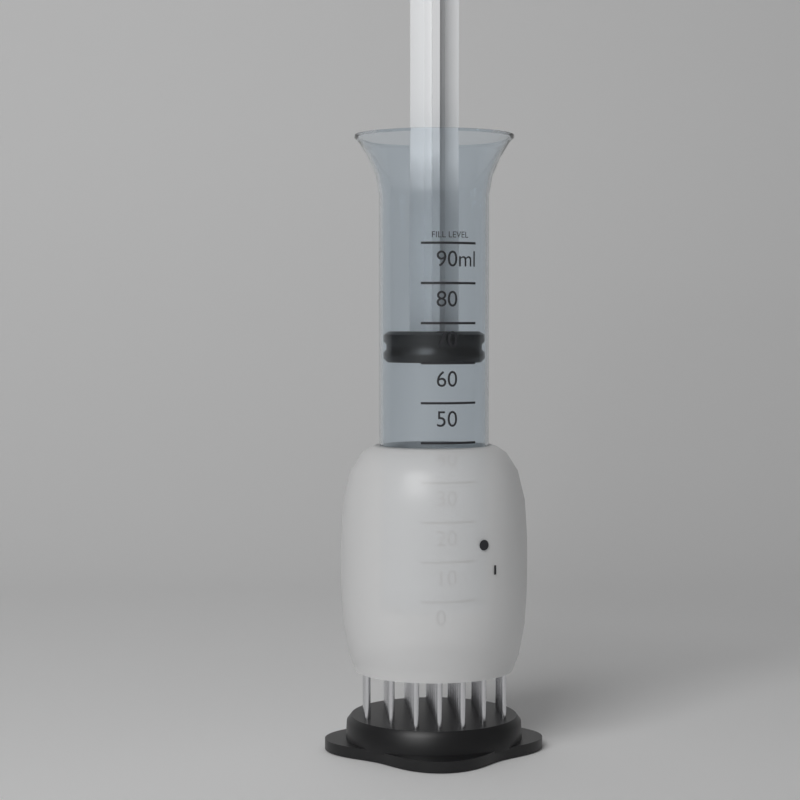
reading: 60 ml
